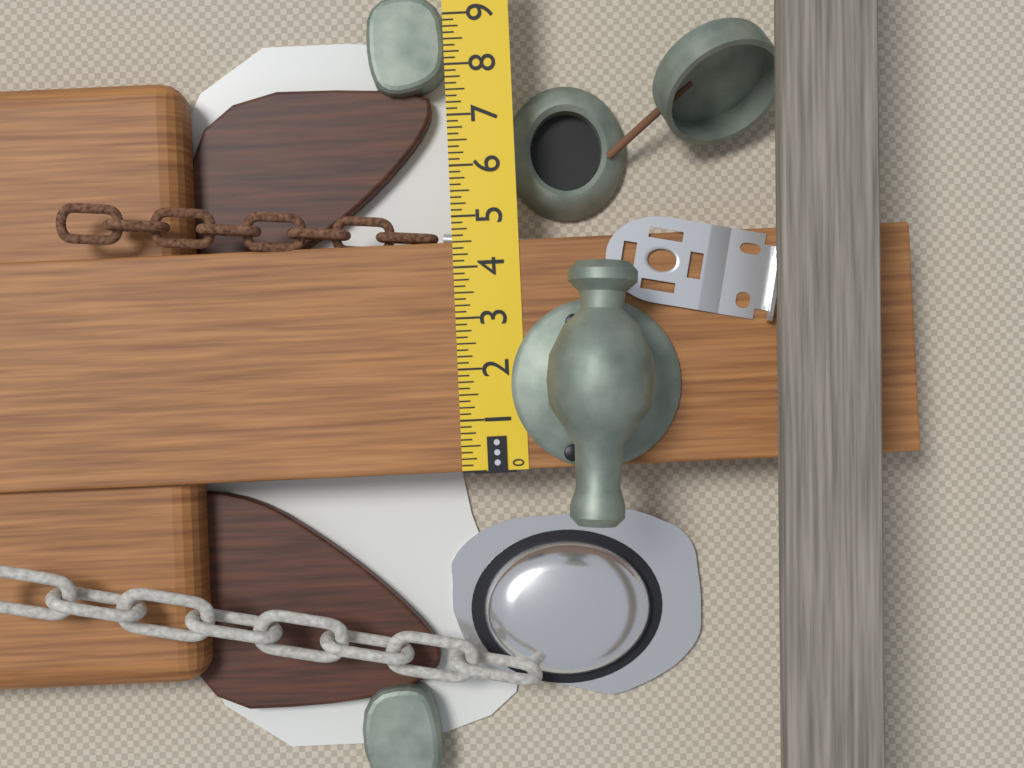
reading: 4.500 in
